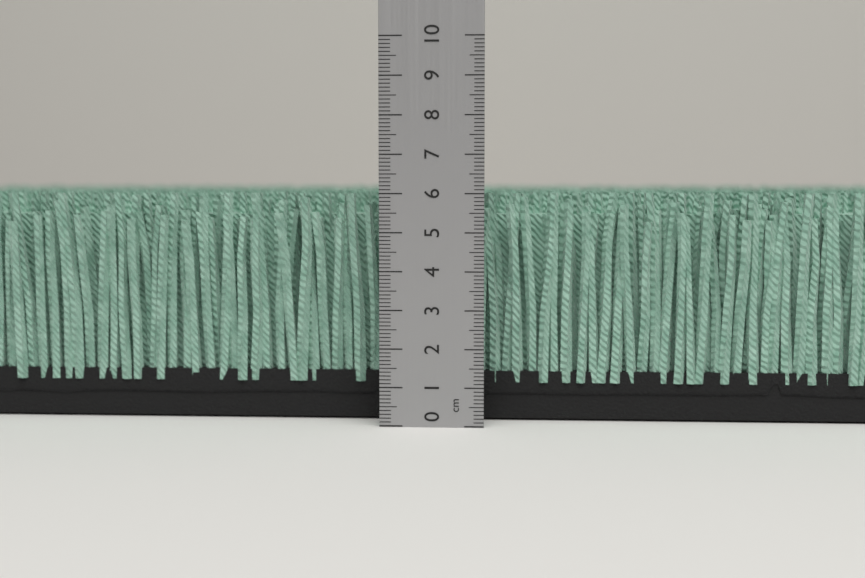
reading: 6.0 cm
